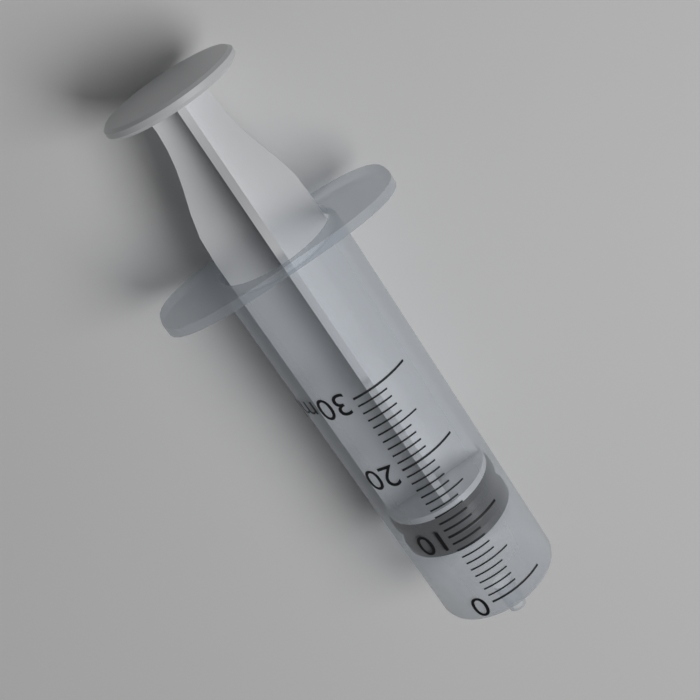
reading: 7 ml
